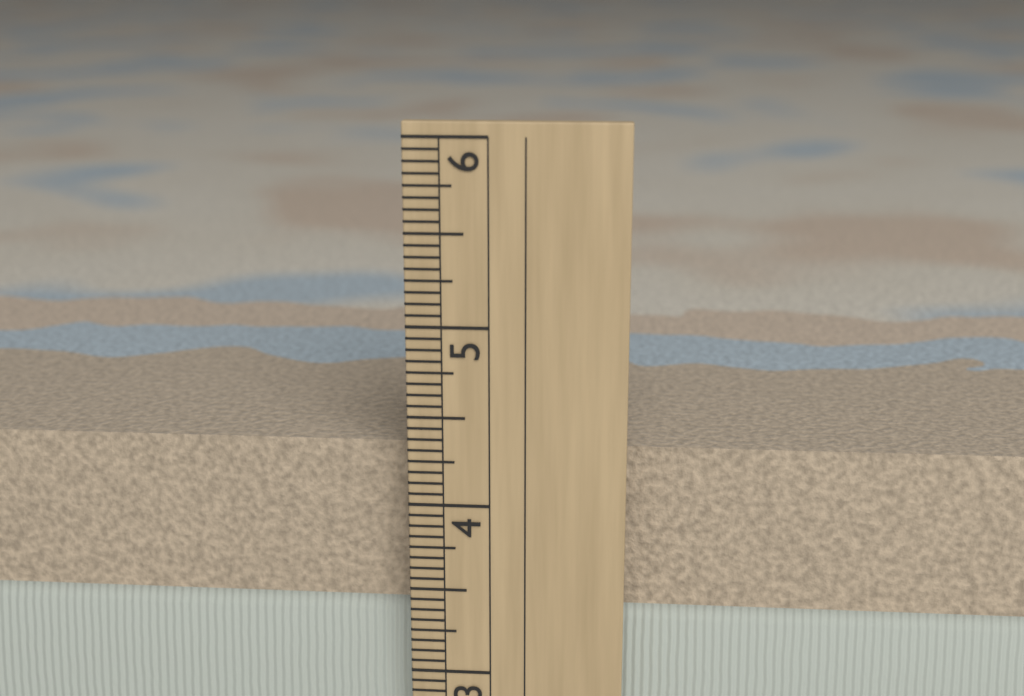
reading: 4.3125 in
